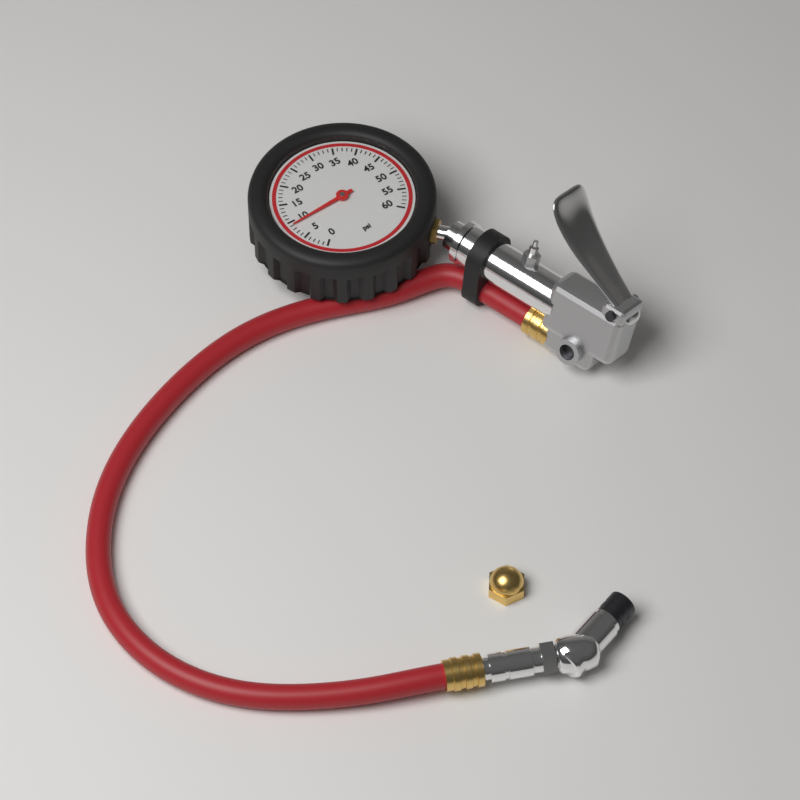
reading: 9 psi
